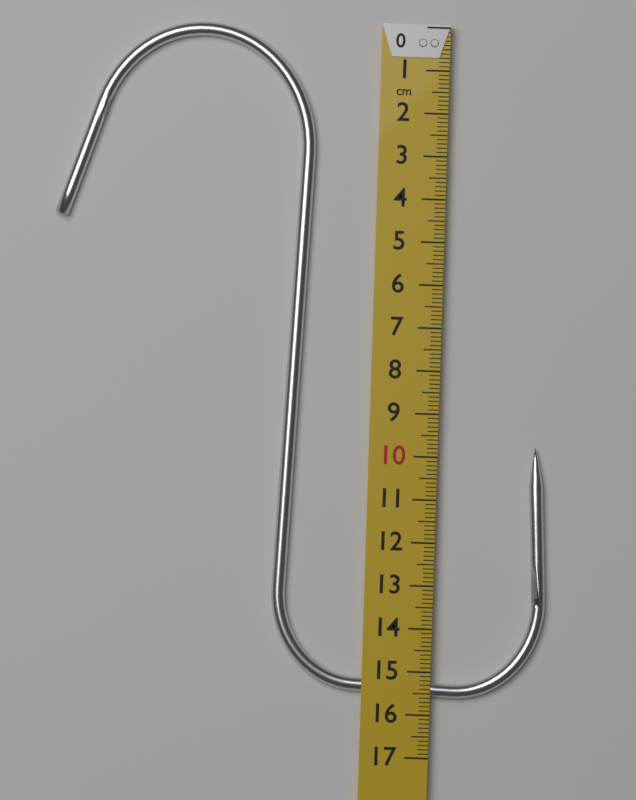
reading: 15.6 cm
